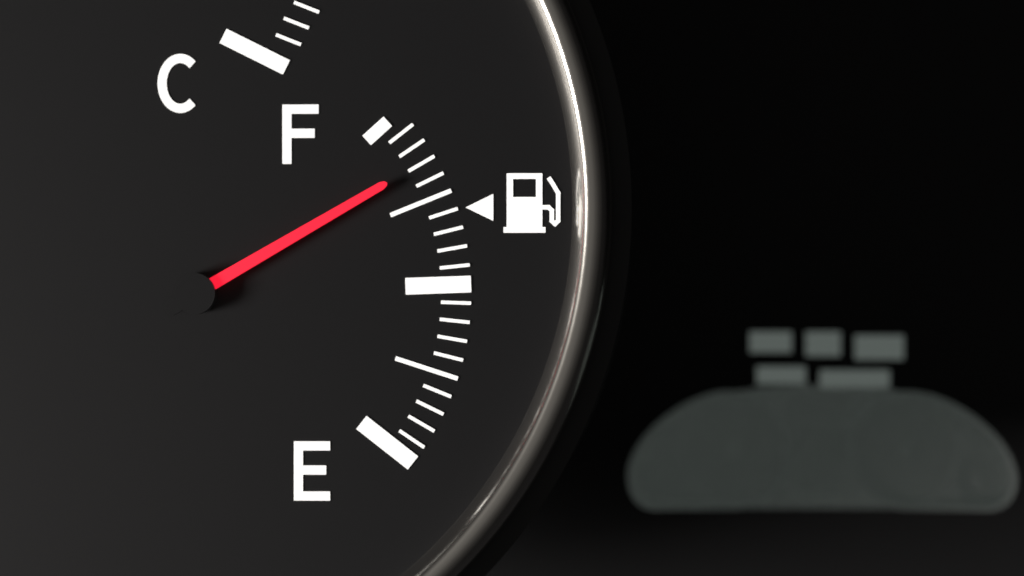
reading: 0.85 (no unit)
